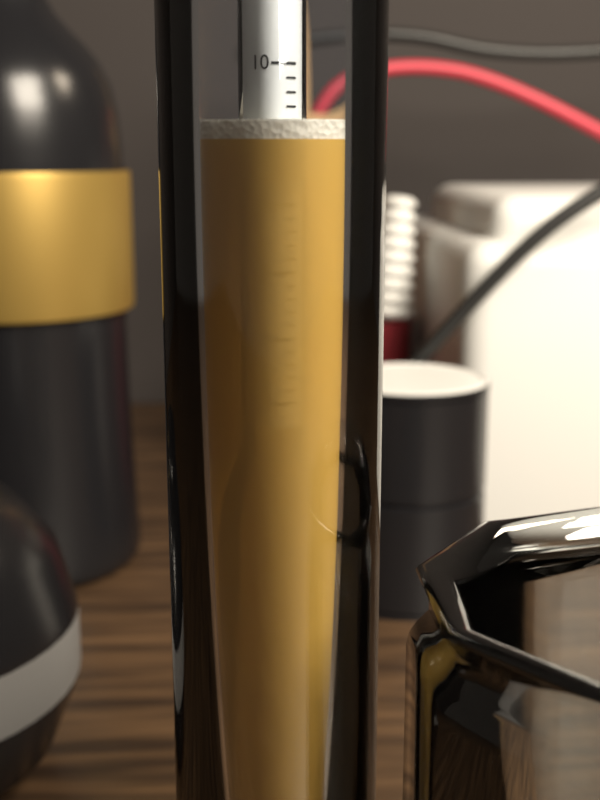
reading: 18 (no unit)
